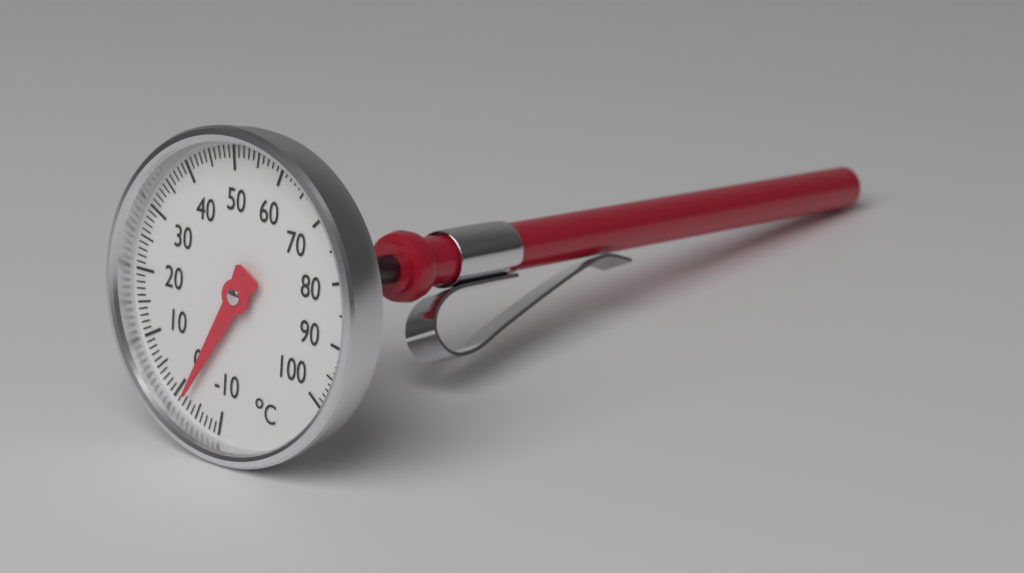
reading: -2 °C
